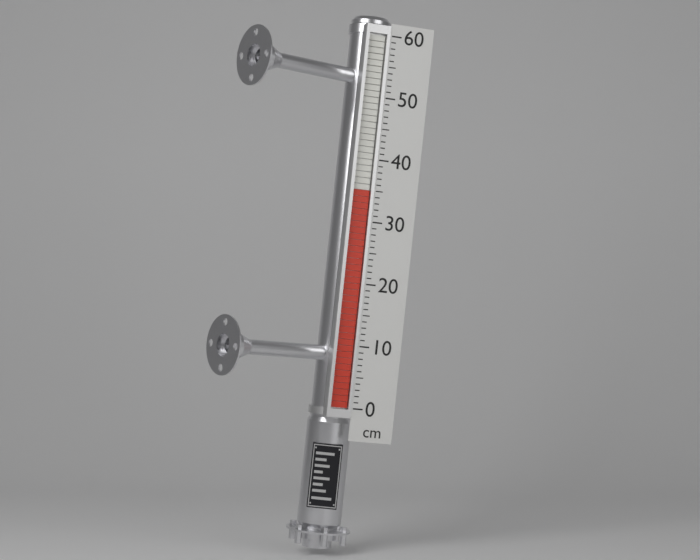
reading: 35 cm
